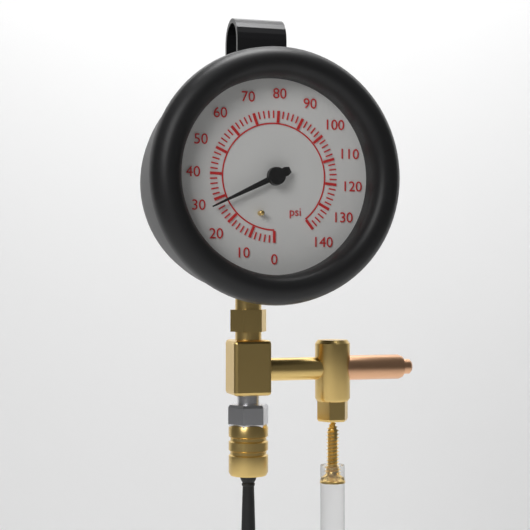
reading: 28 psi
